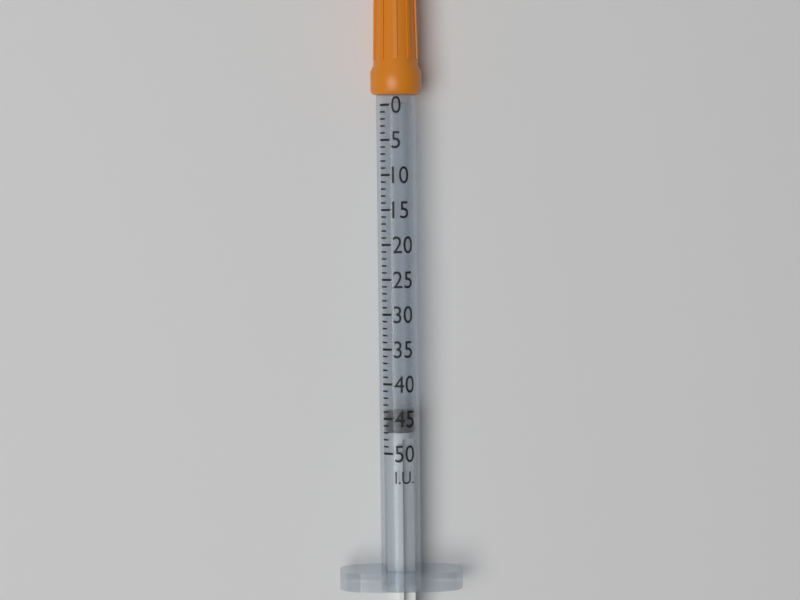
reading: 44 I.U.
